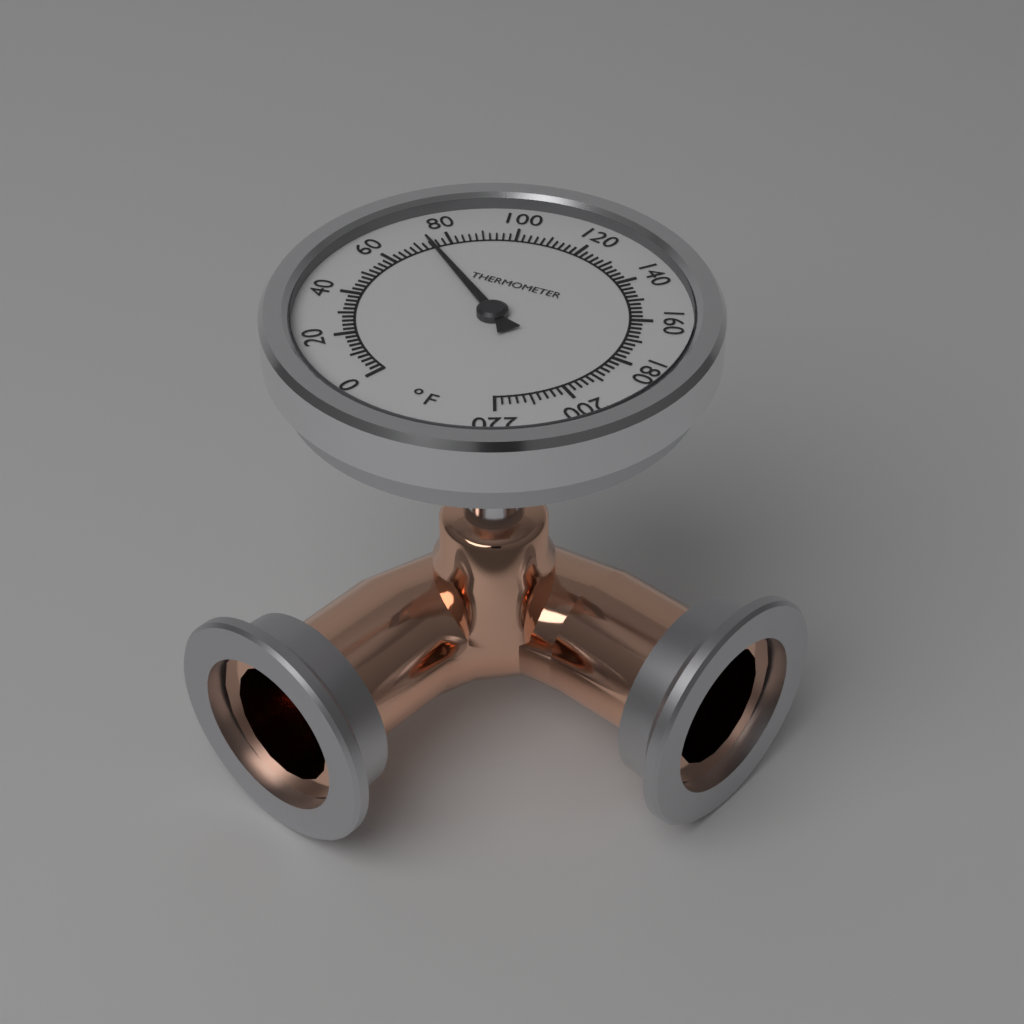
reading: 74 °F
